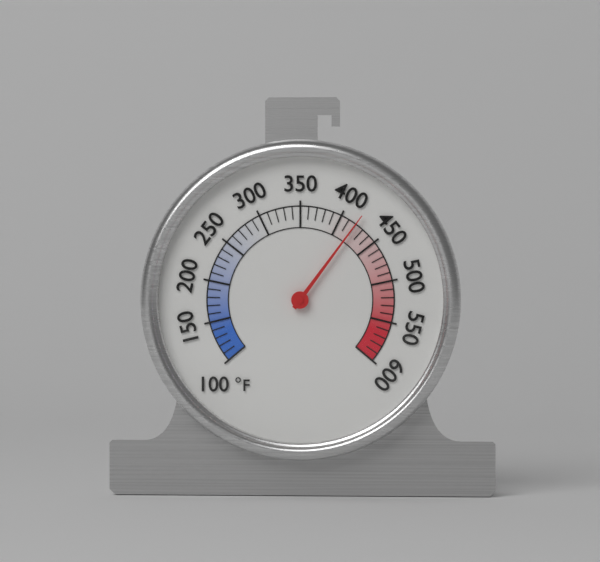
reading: 420 °F
